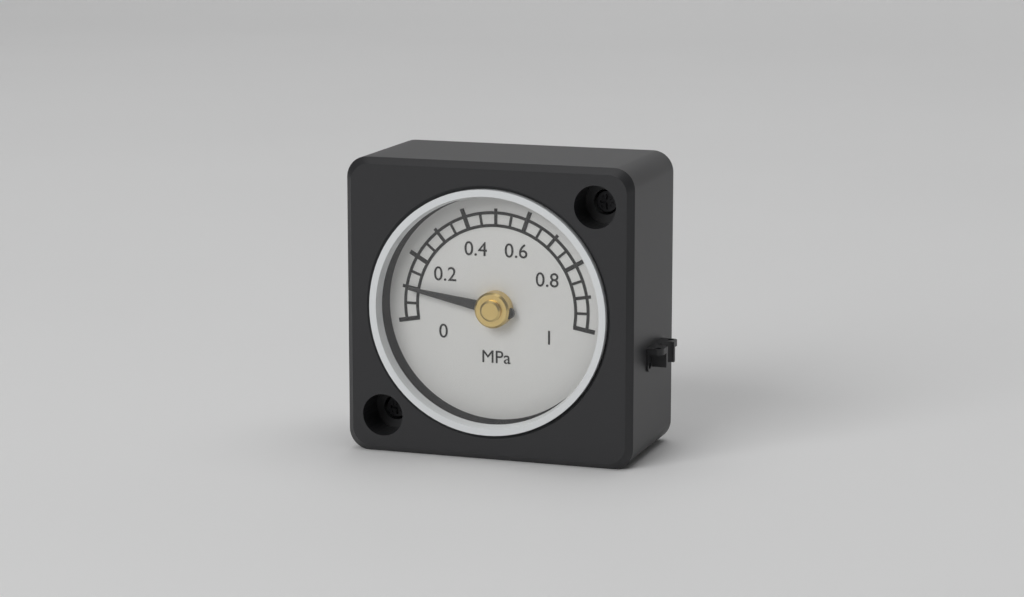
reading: 0.10 MPa
